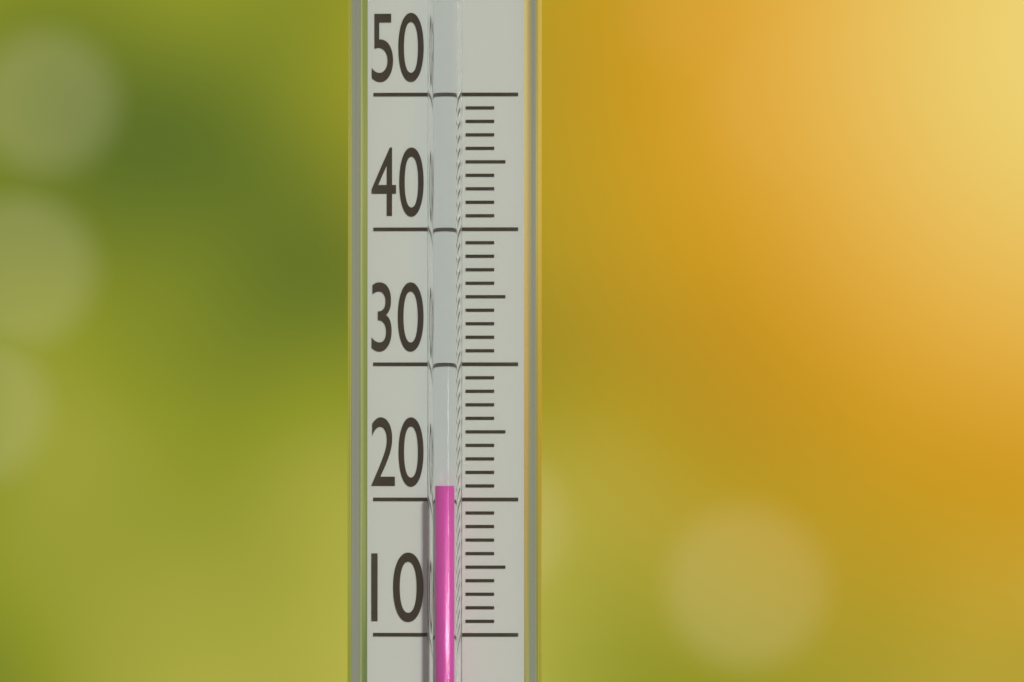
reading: 21 (no unit)
